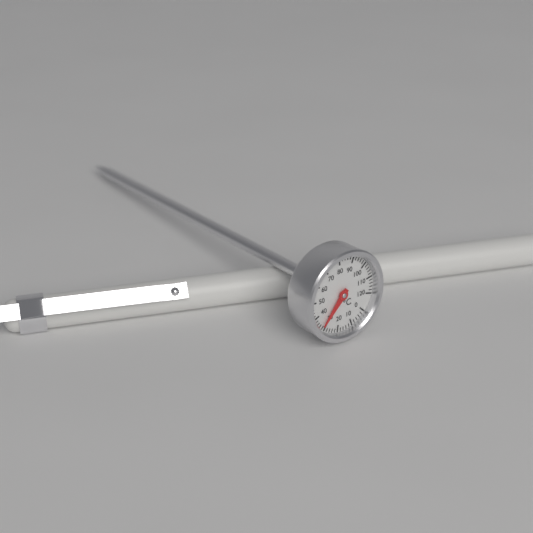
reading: 32 °C
